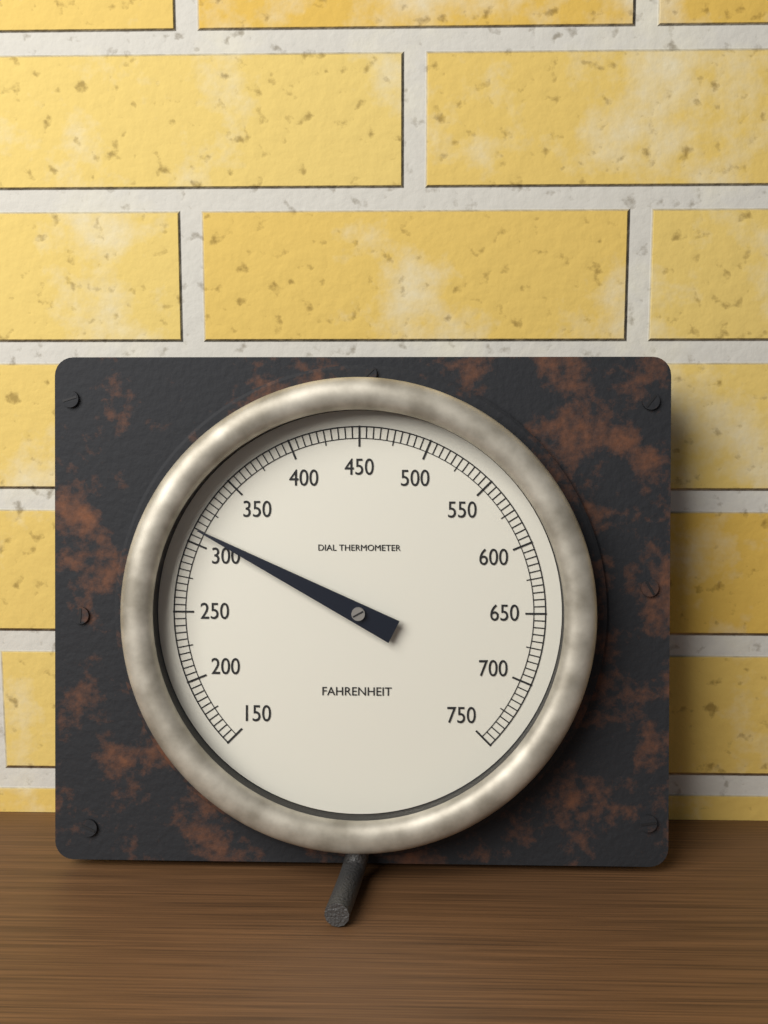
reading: 310 °F
